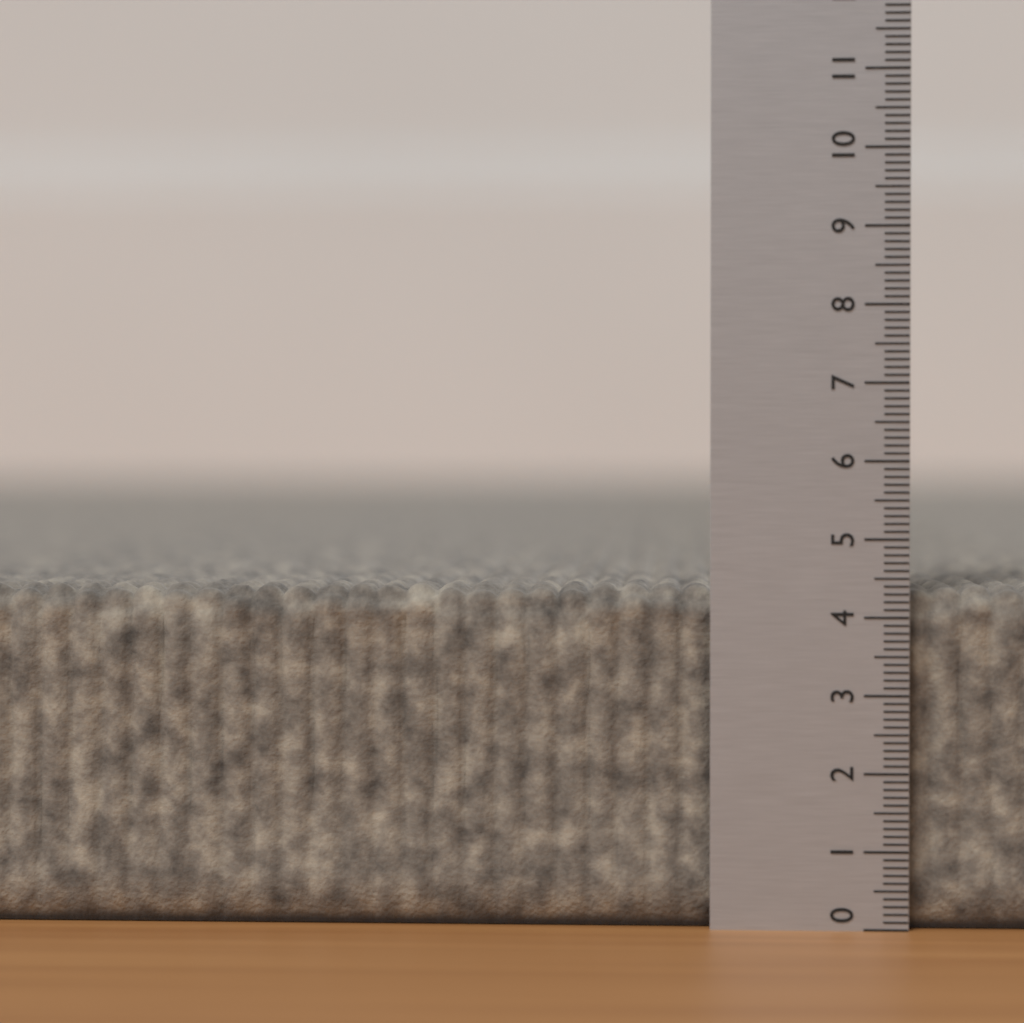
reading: 4.4 (no unit)
